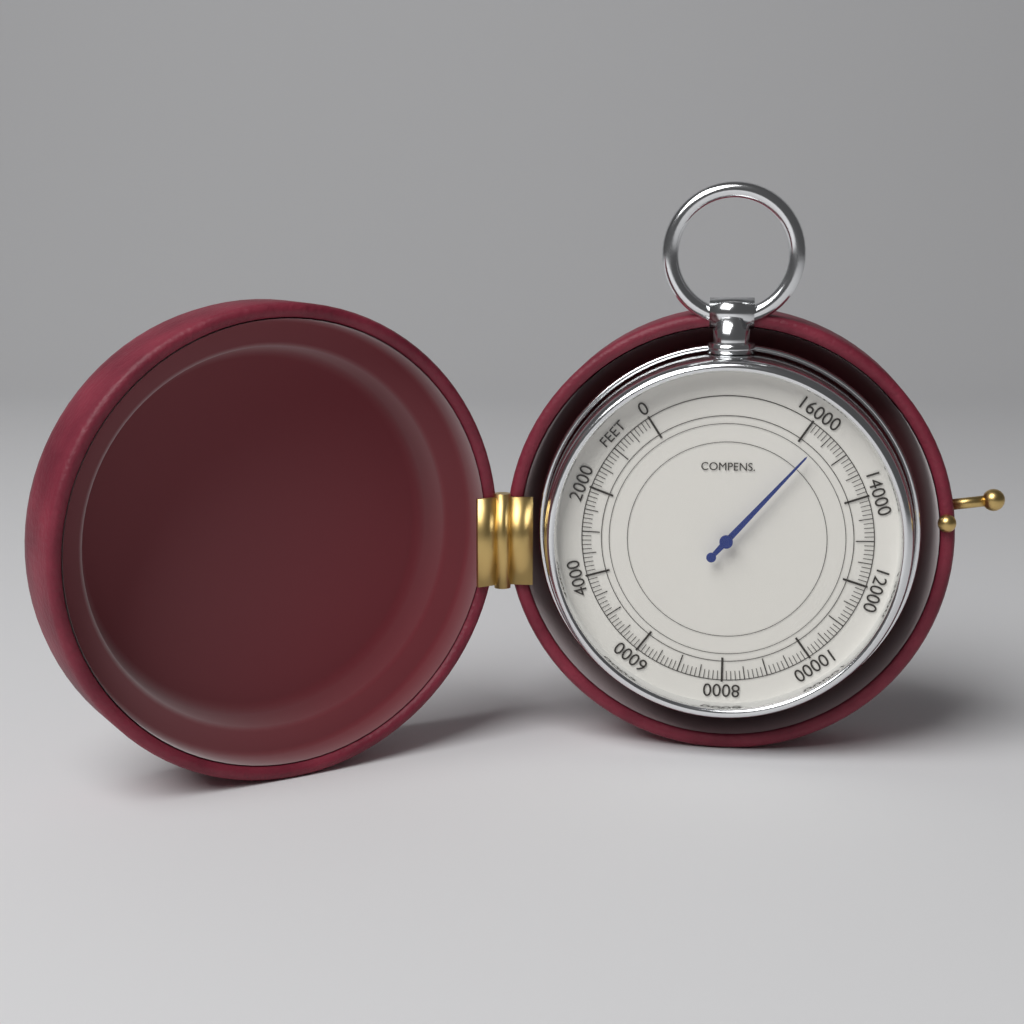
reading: 15600 feet
